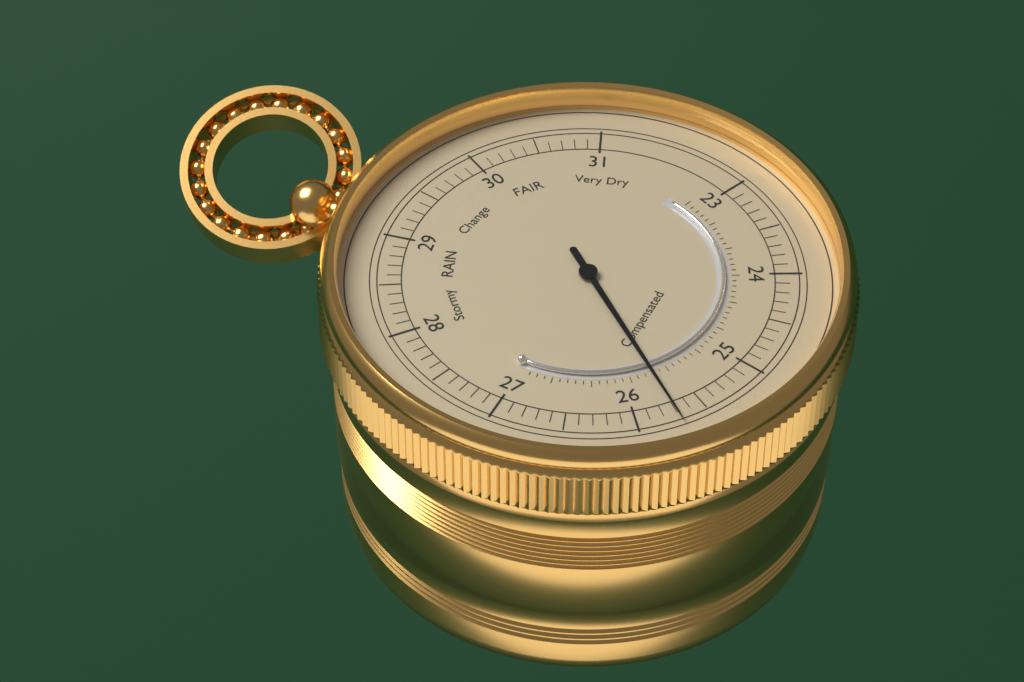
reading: 25.7 (no unit)
